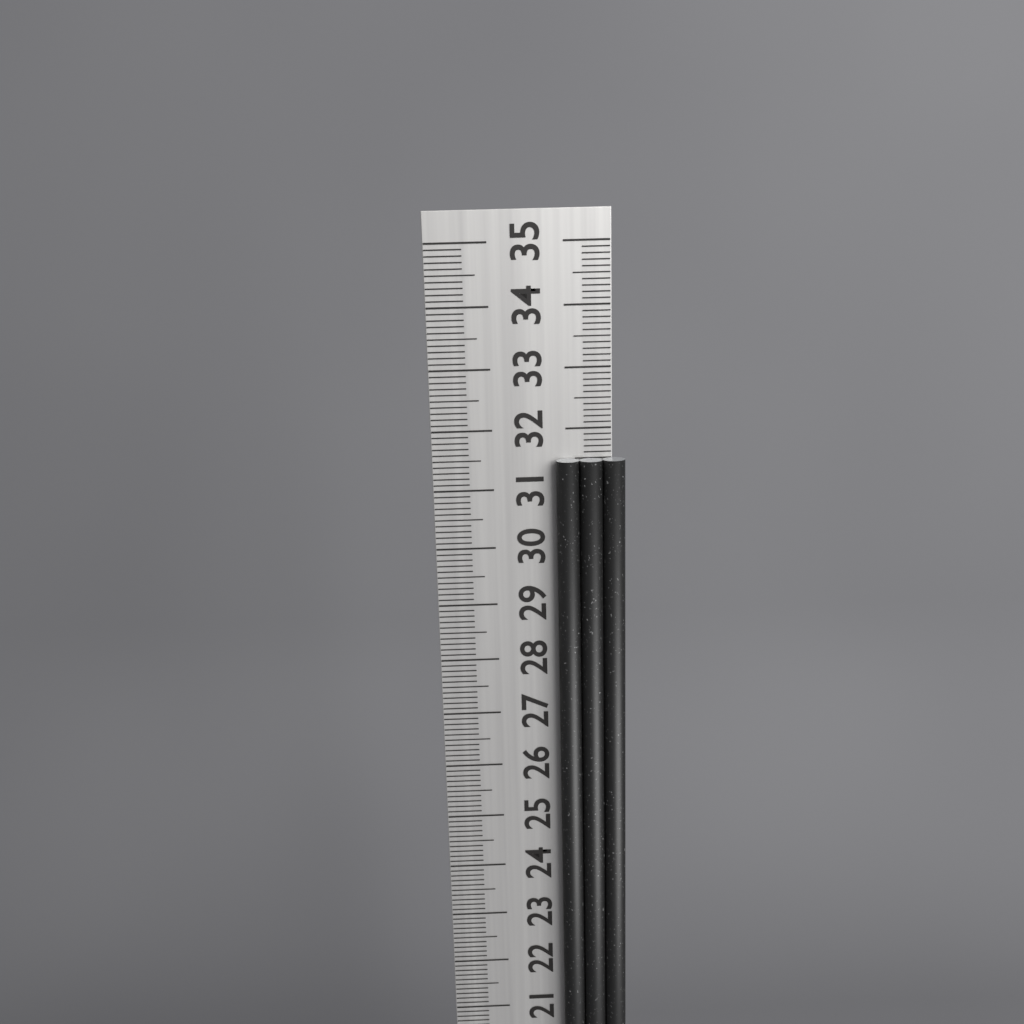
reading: 31.5 cm
